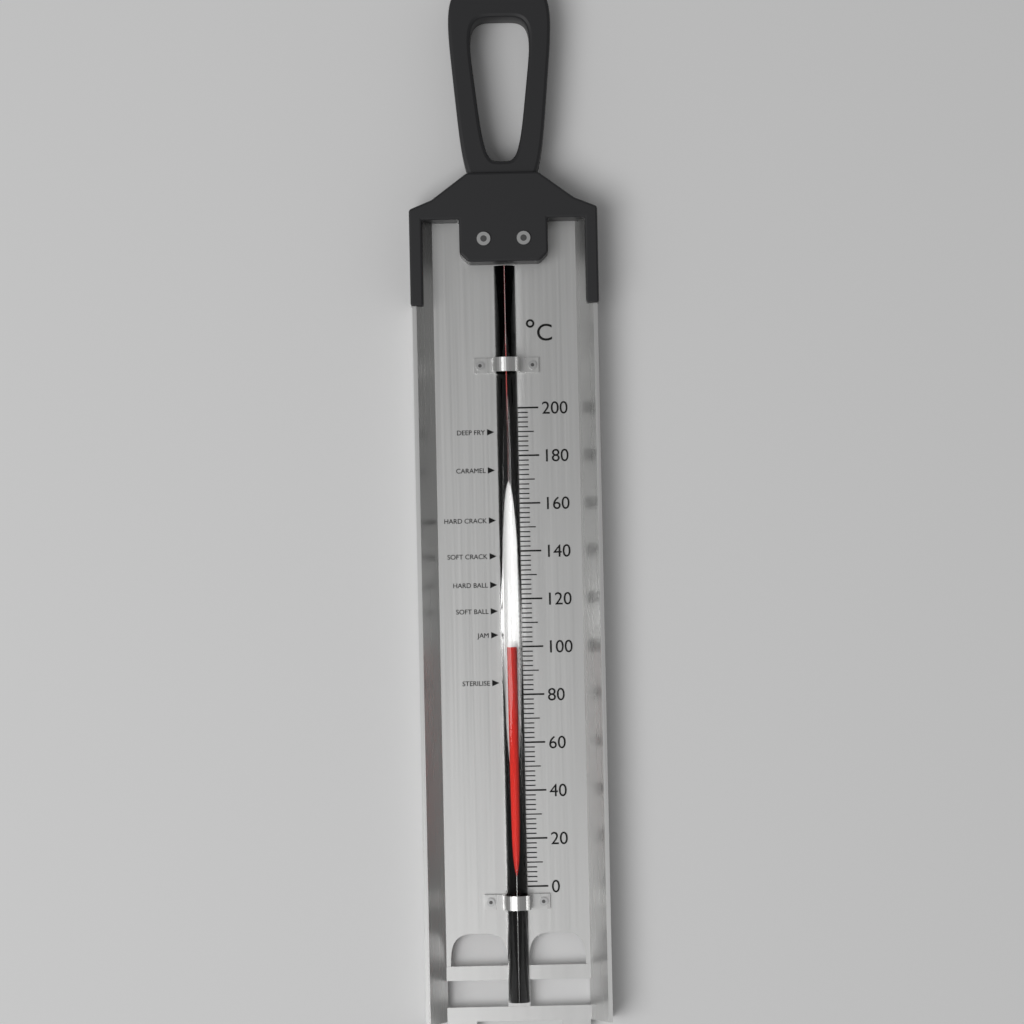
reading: 100 °C
